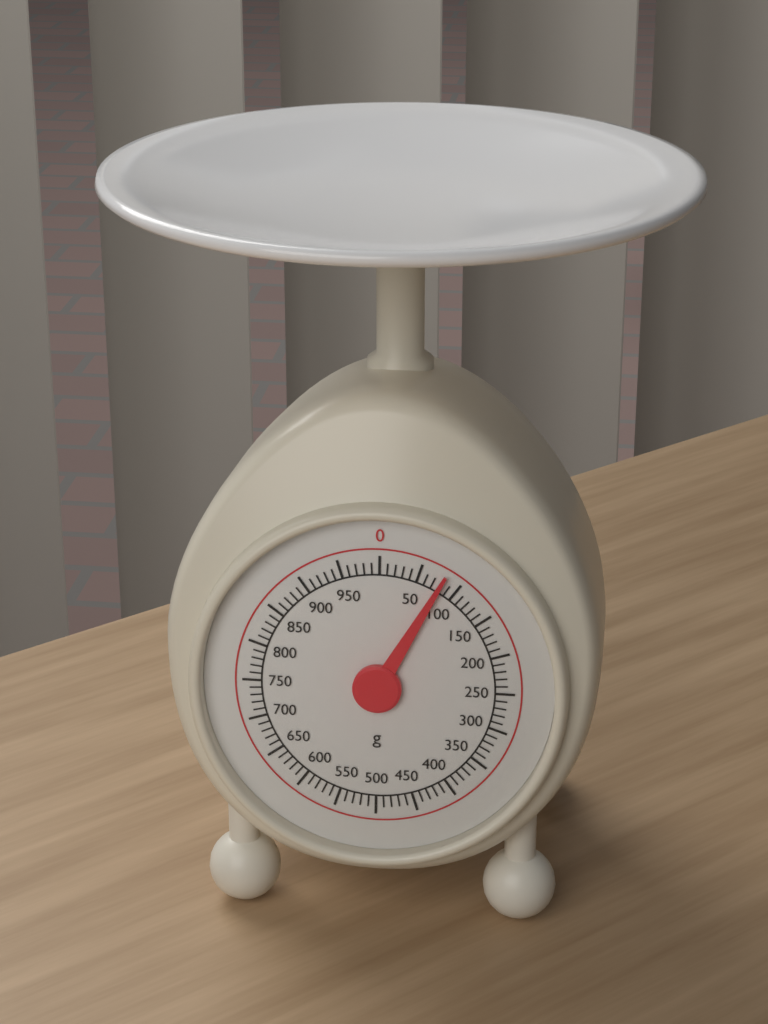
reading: 80 g
